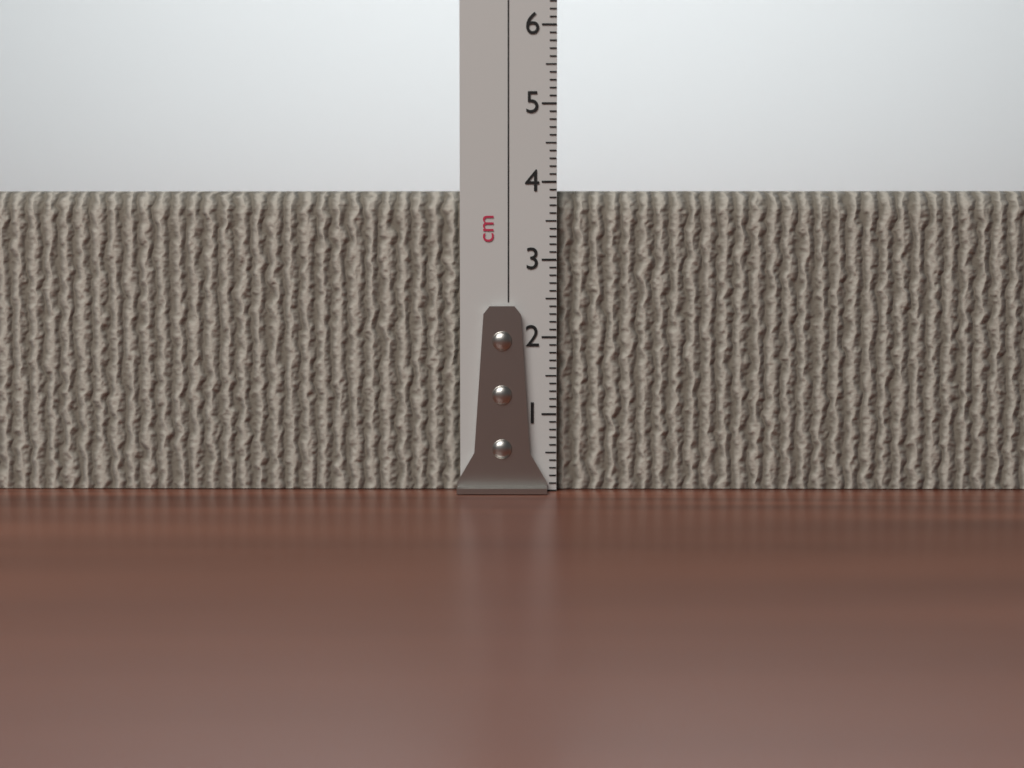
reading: 3.9 cm
